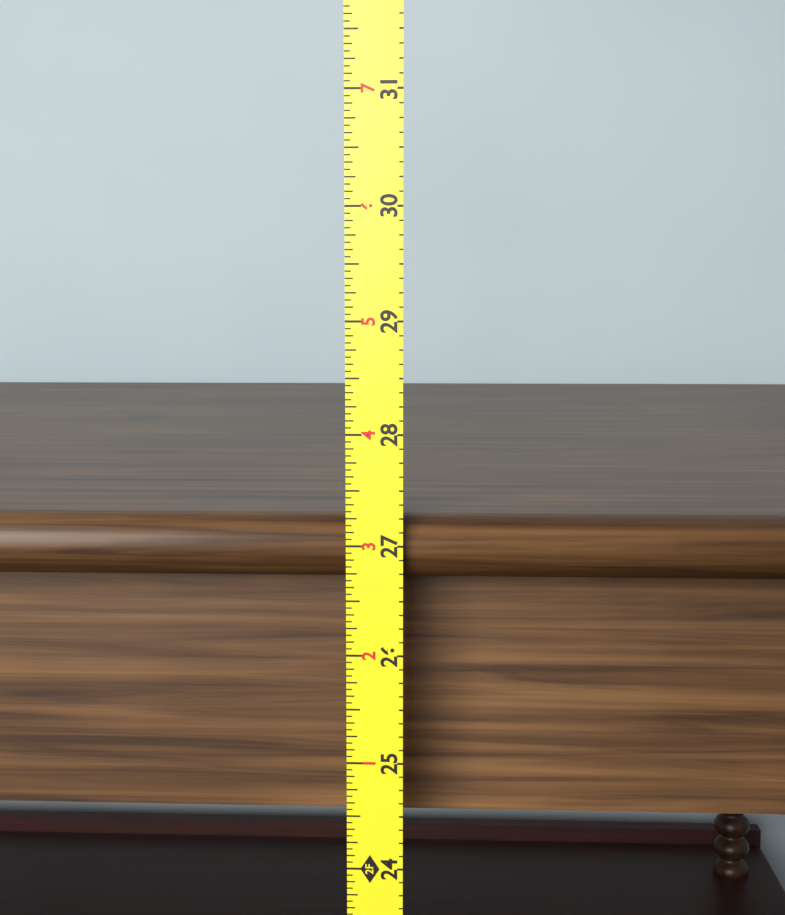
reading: 27.2500 in
